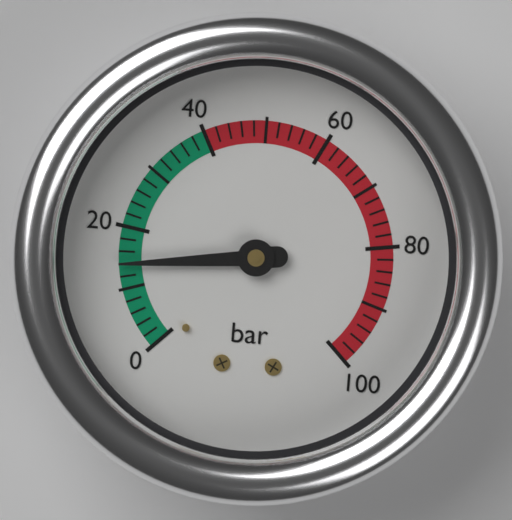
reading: 14 bar
